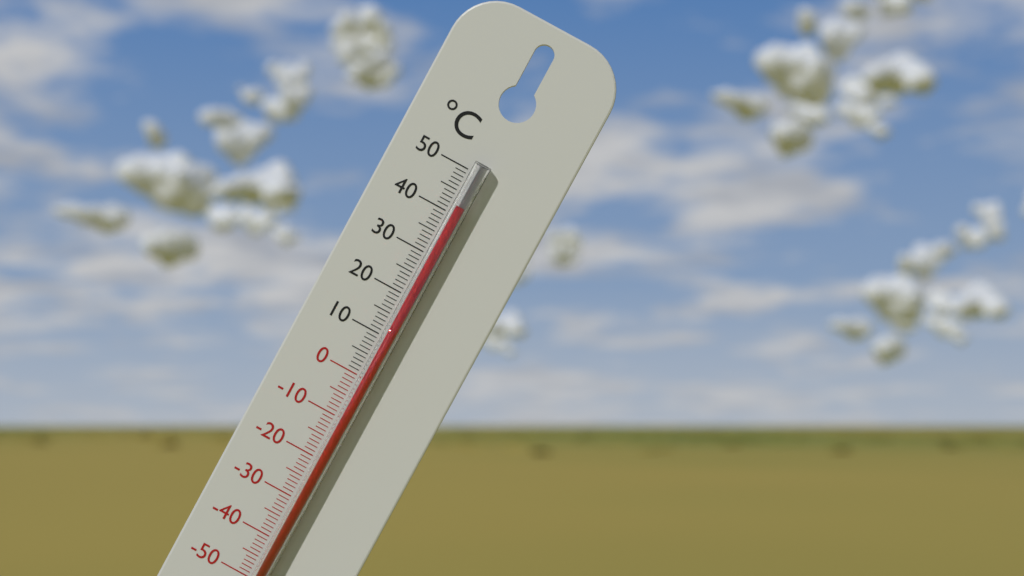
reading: 42 °C
